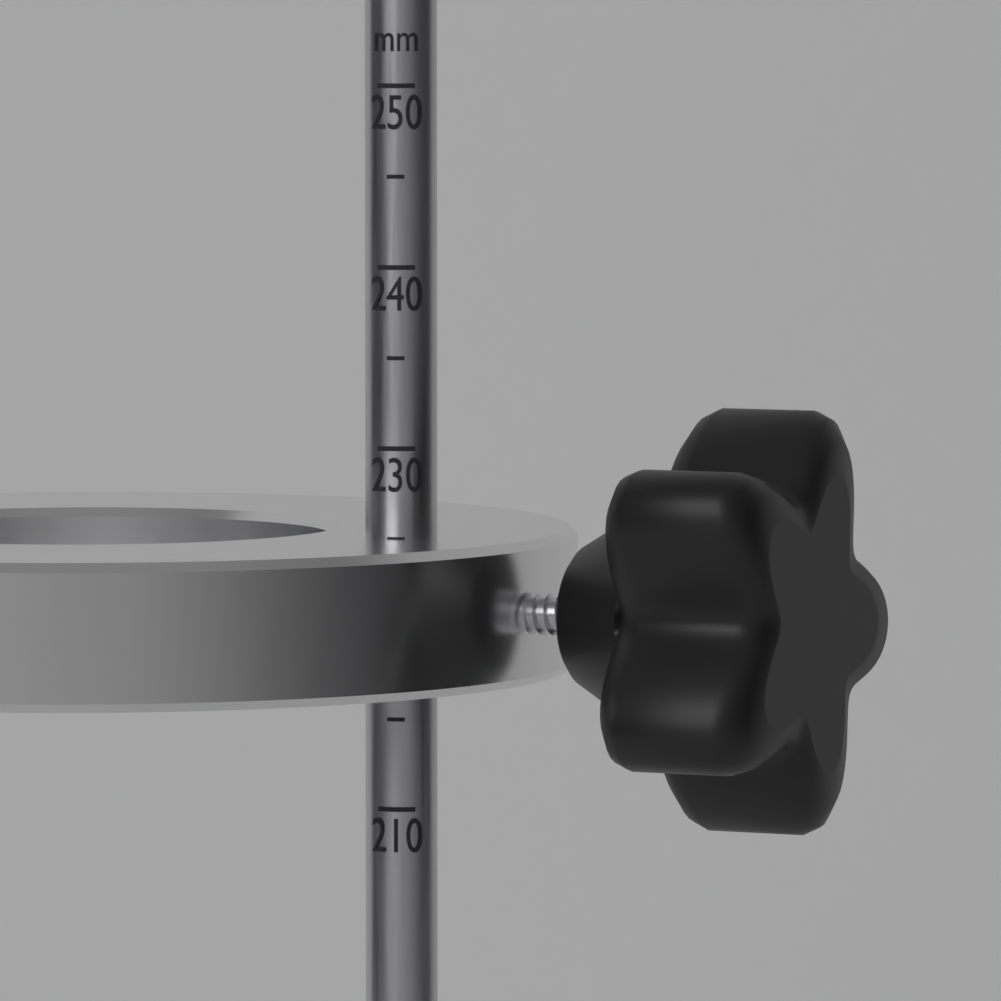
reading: 225 mm
